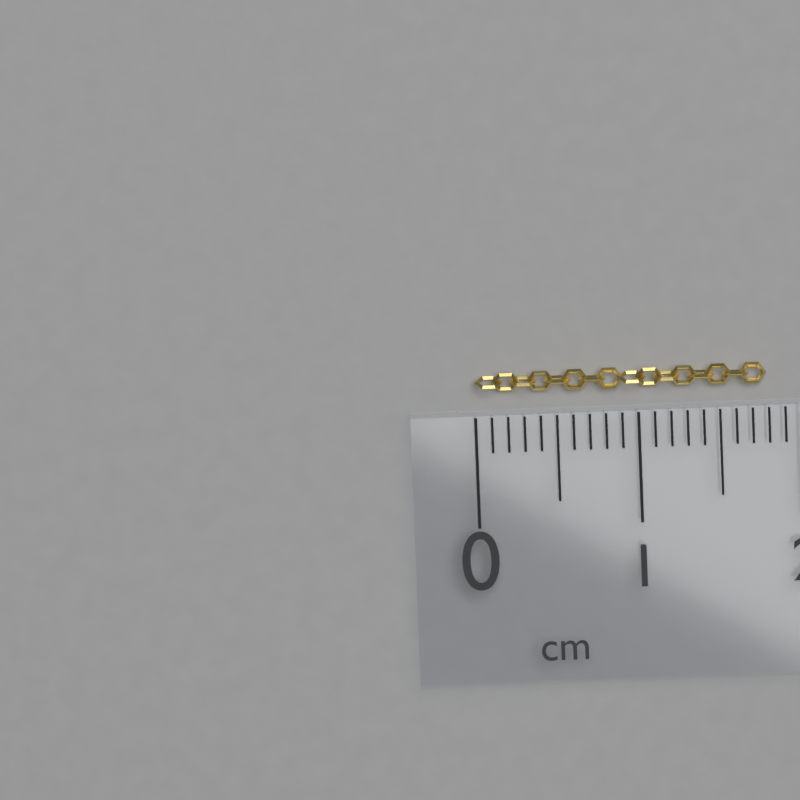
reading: 1.8 cm
